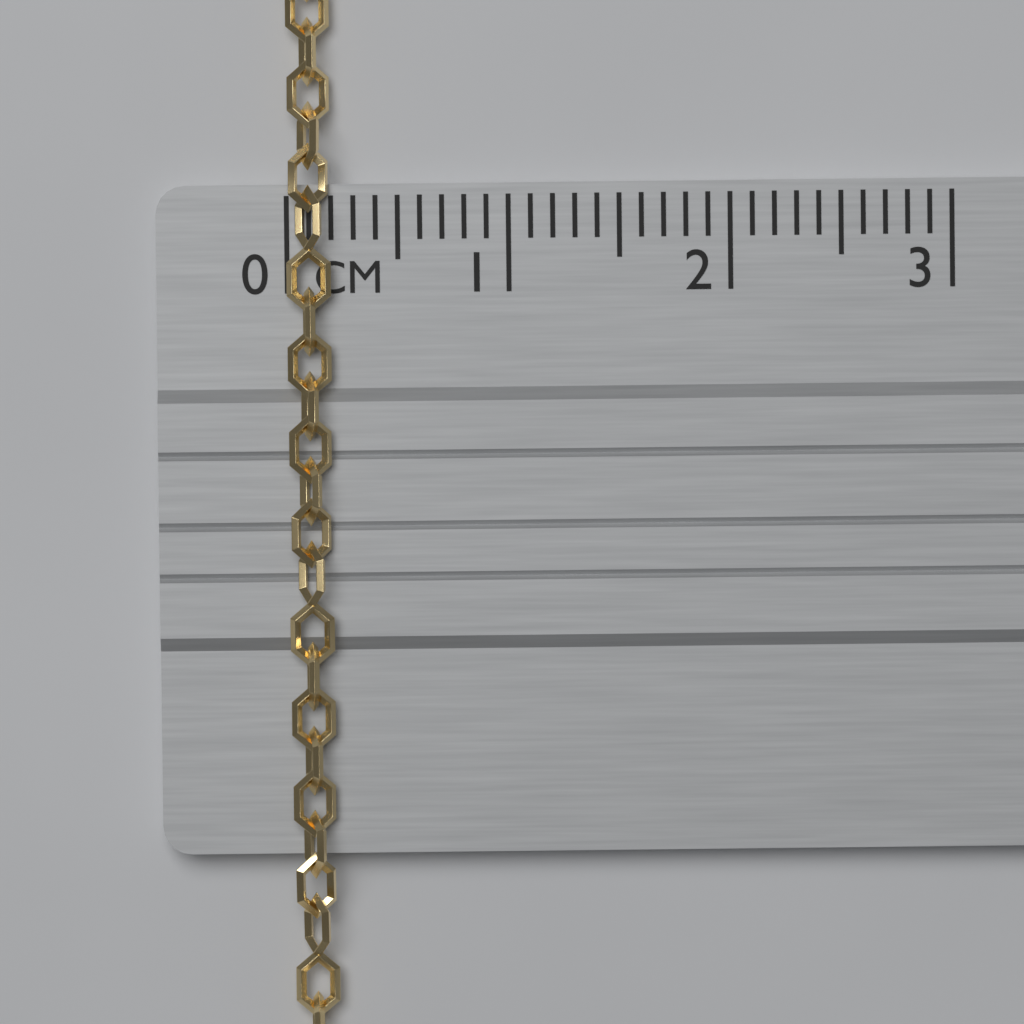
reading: 0.2 cm
